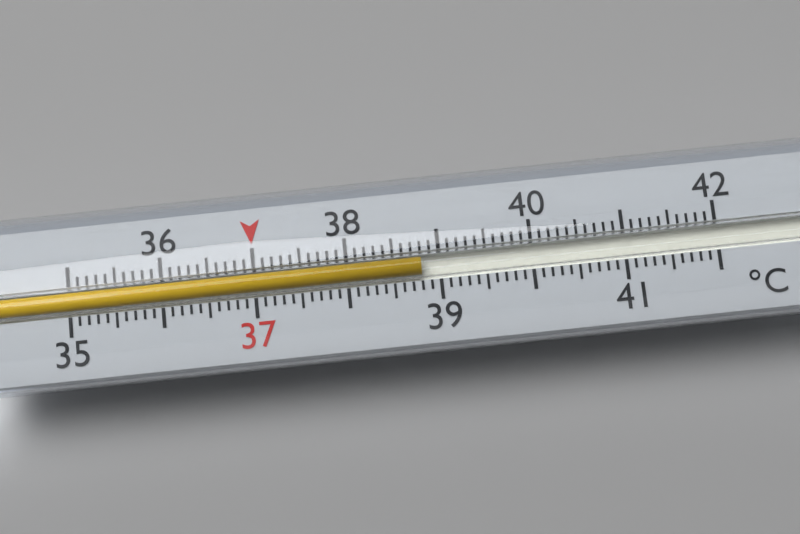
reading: 38.8 °C
